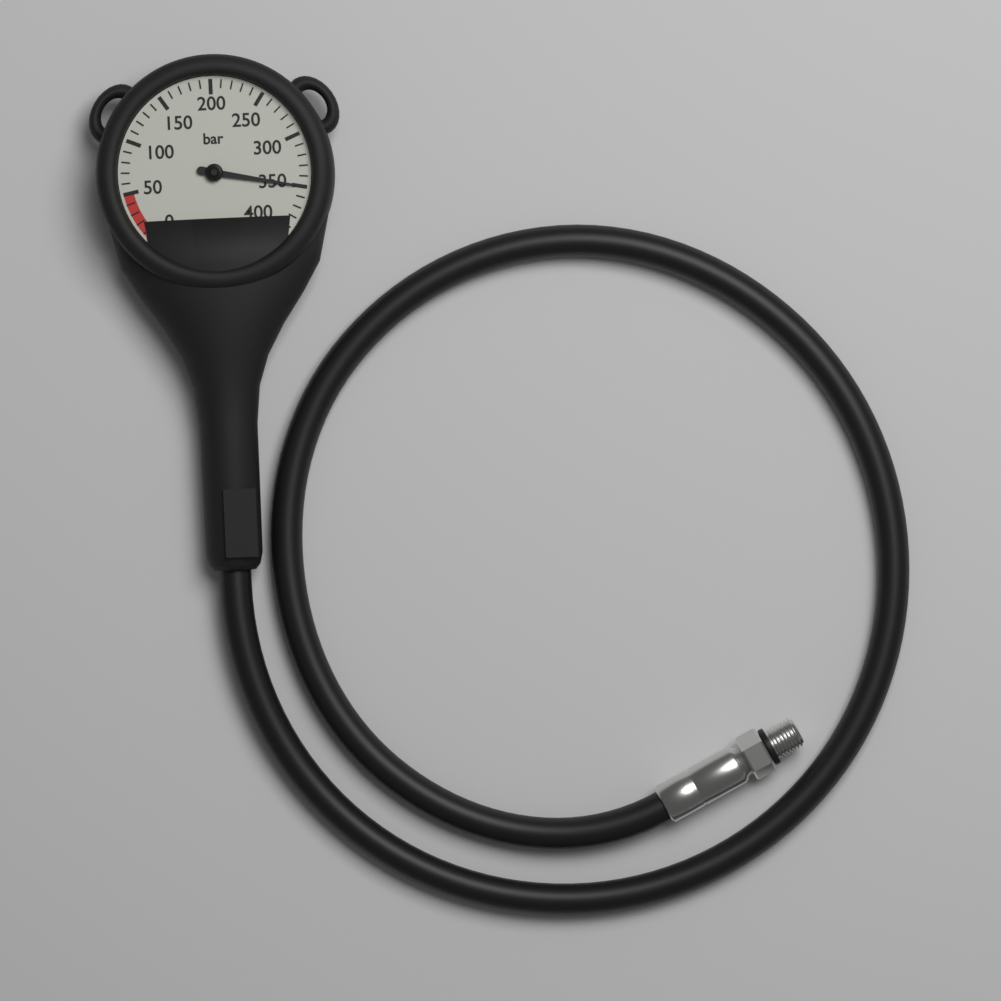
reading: 350 bar
